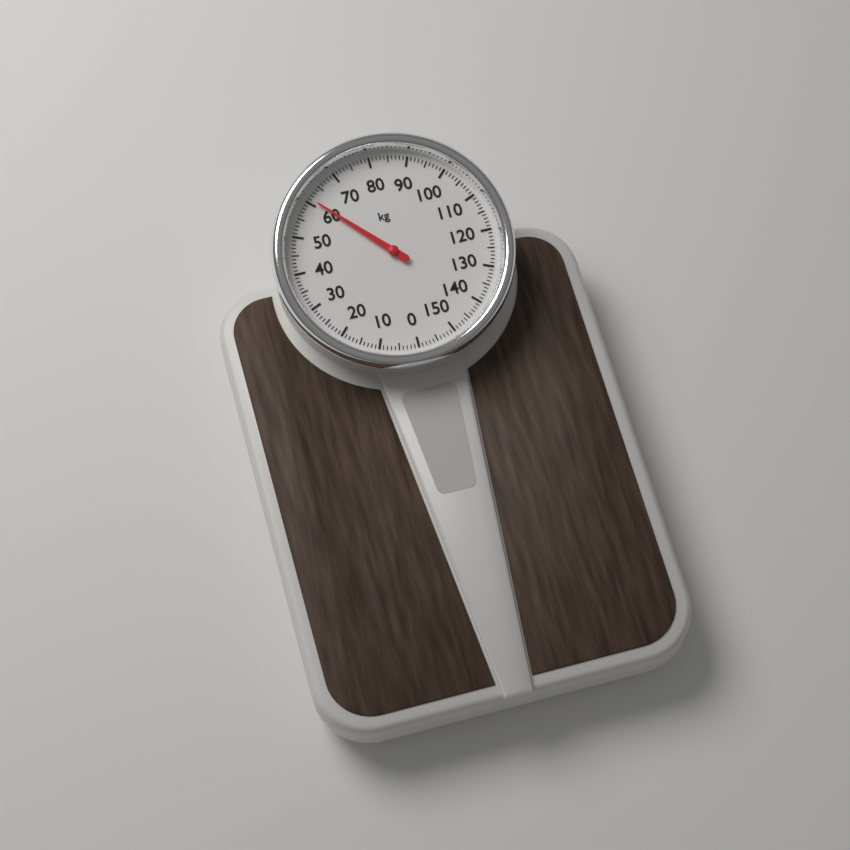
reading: 61 kg
